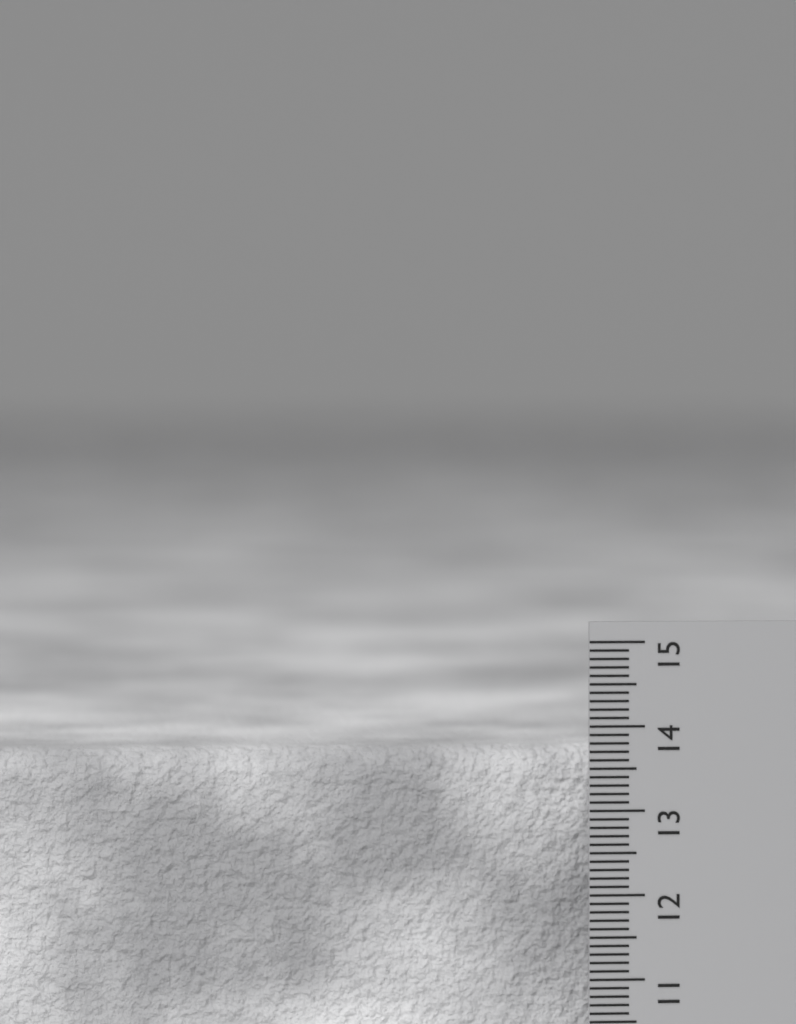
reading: 13.7 cm
